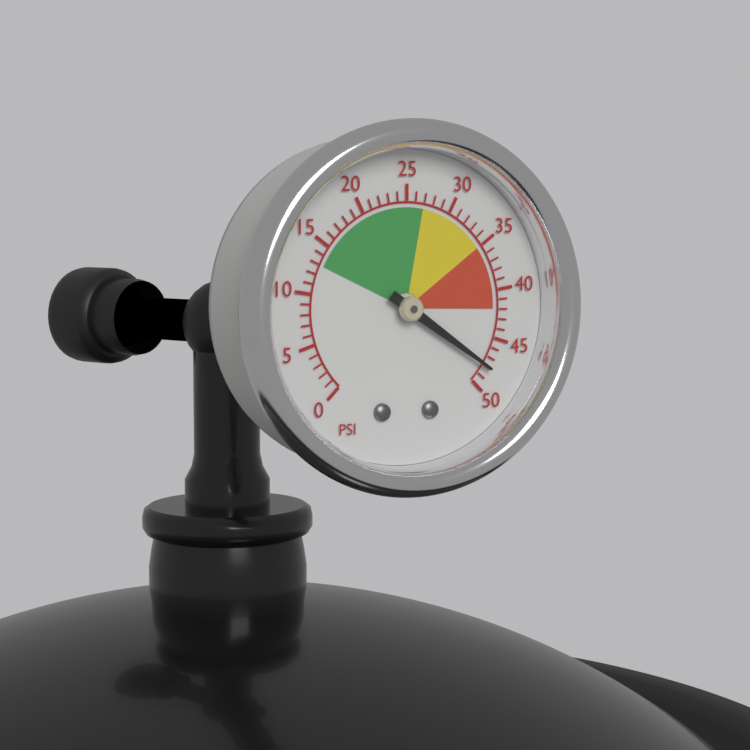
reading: 48 psi
